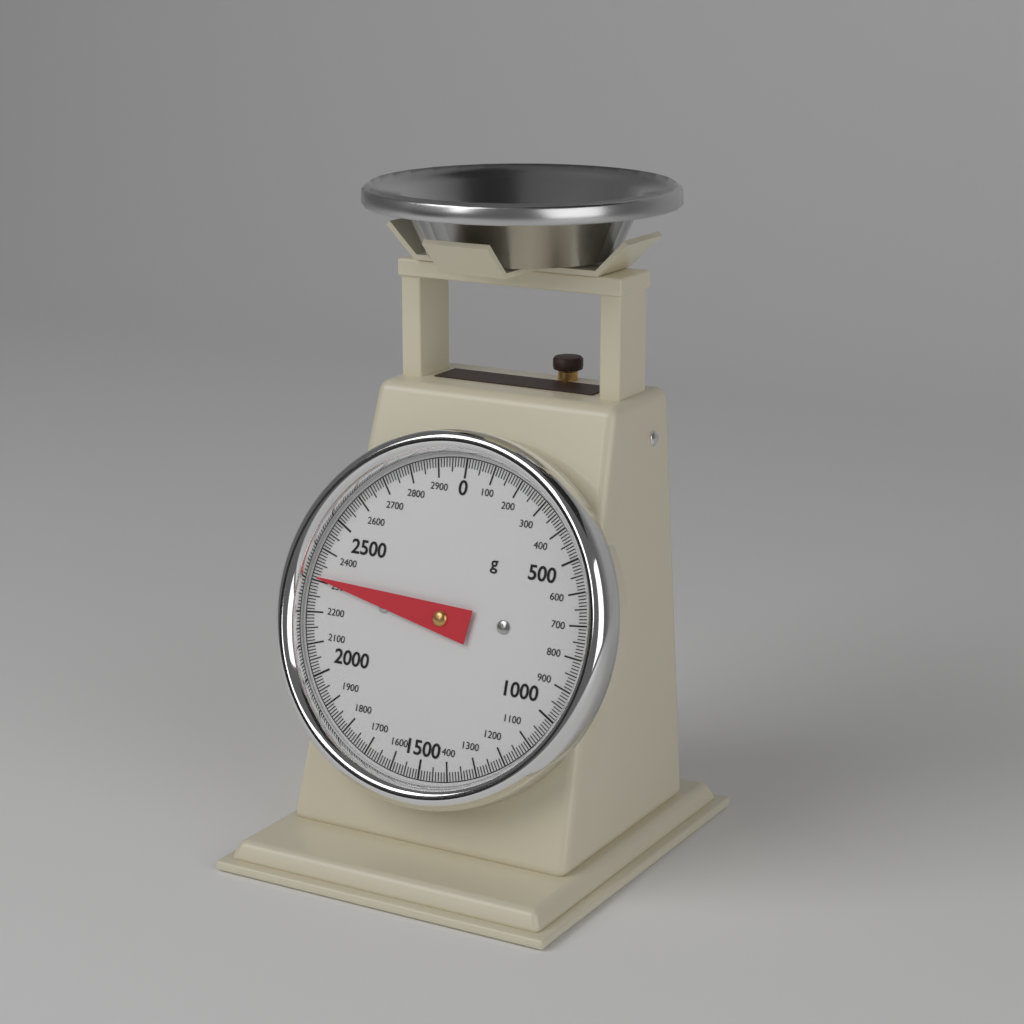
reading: 2310 g
